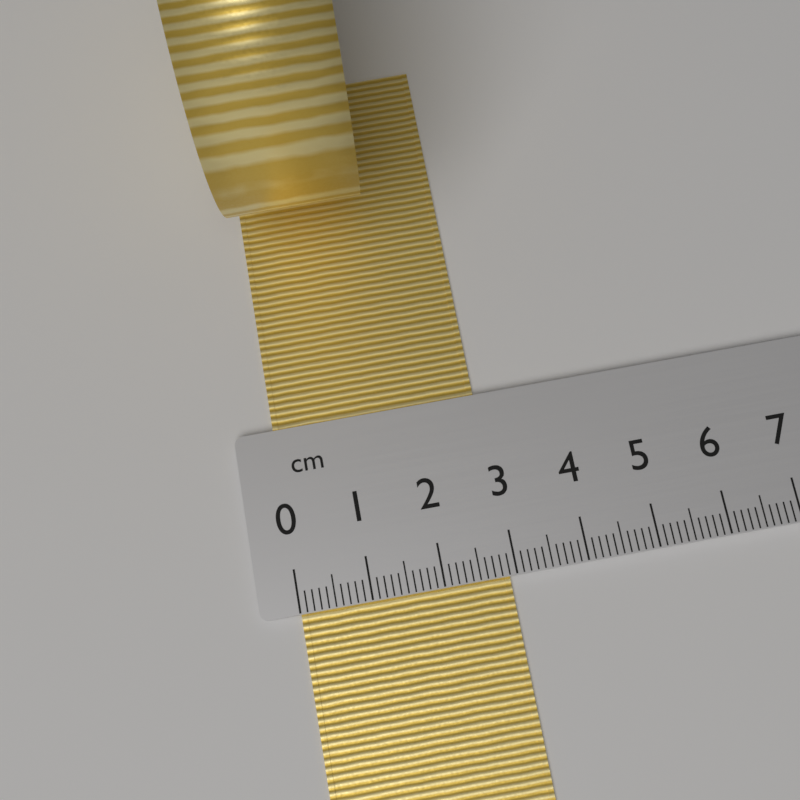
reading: 2.9 cm
